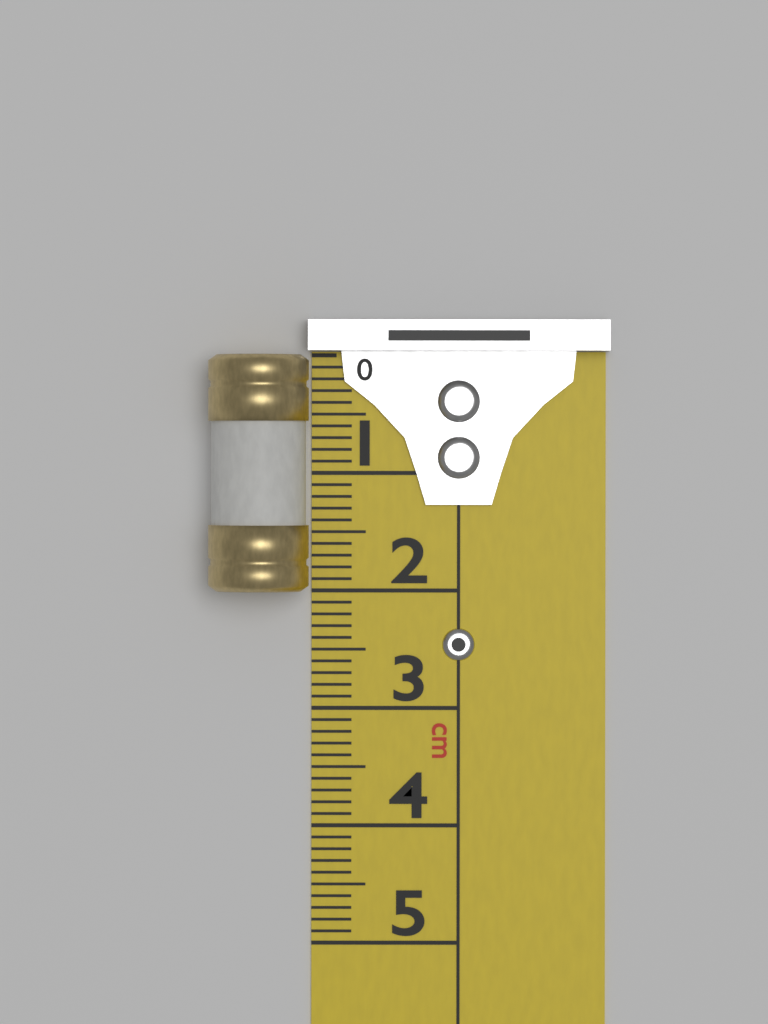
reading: 2.0 cm
